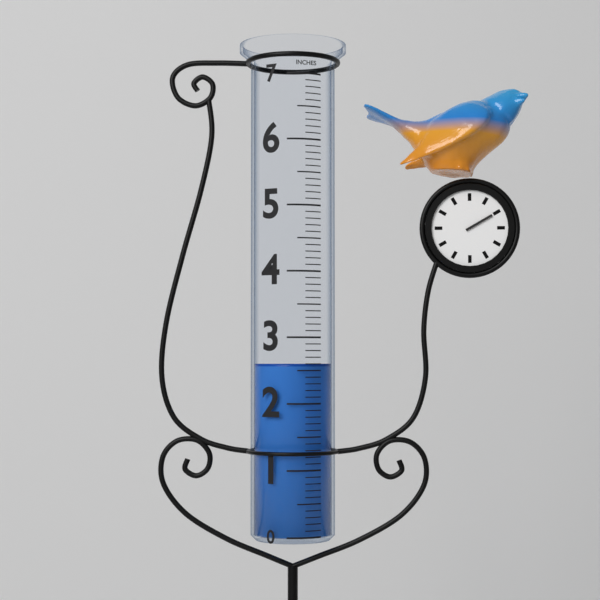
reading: 2.6 in
